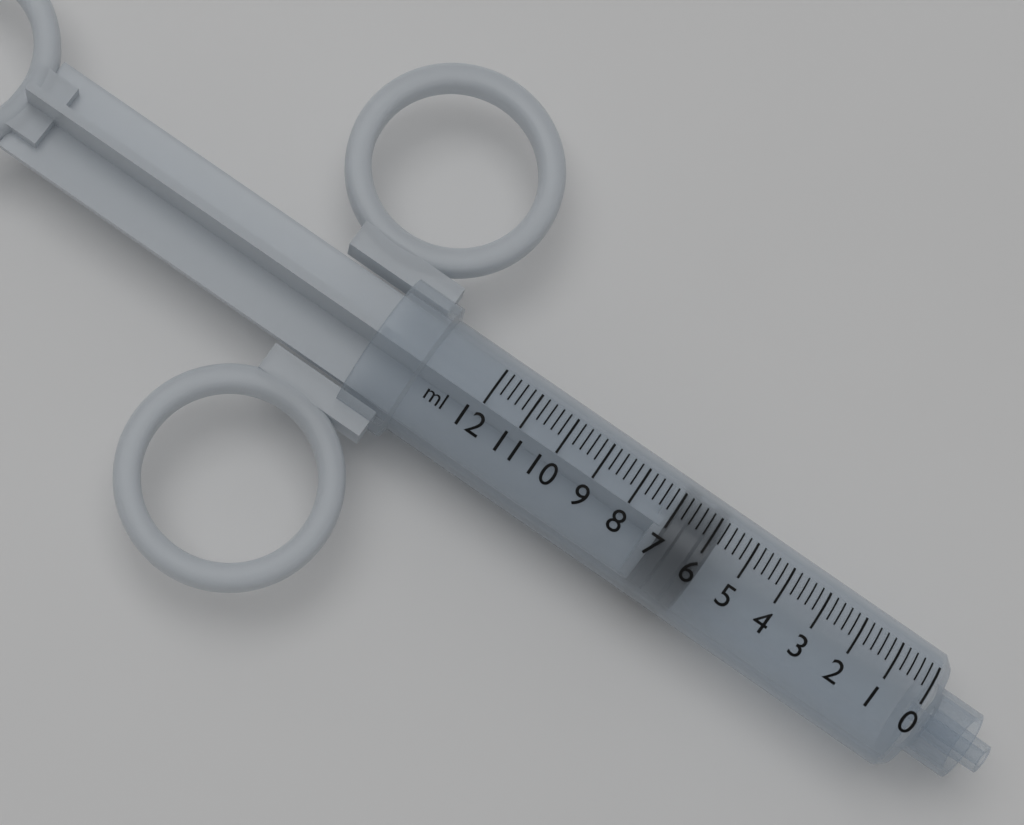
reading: 5.8 ml
